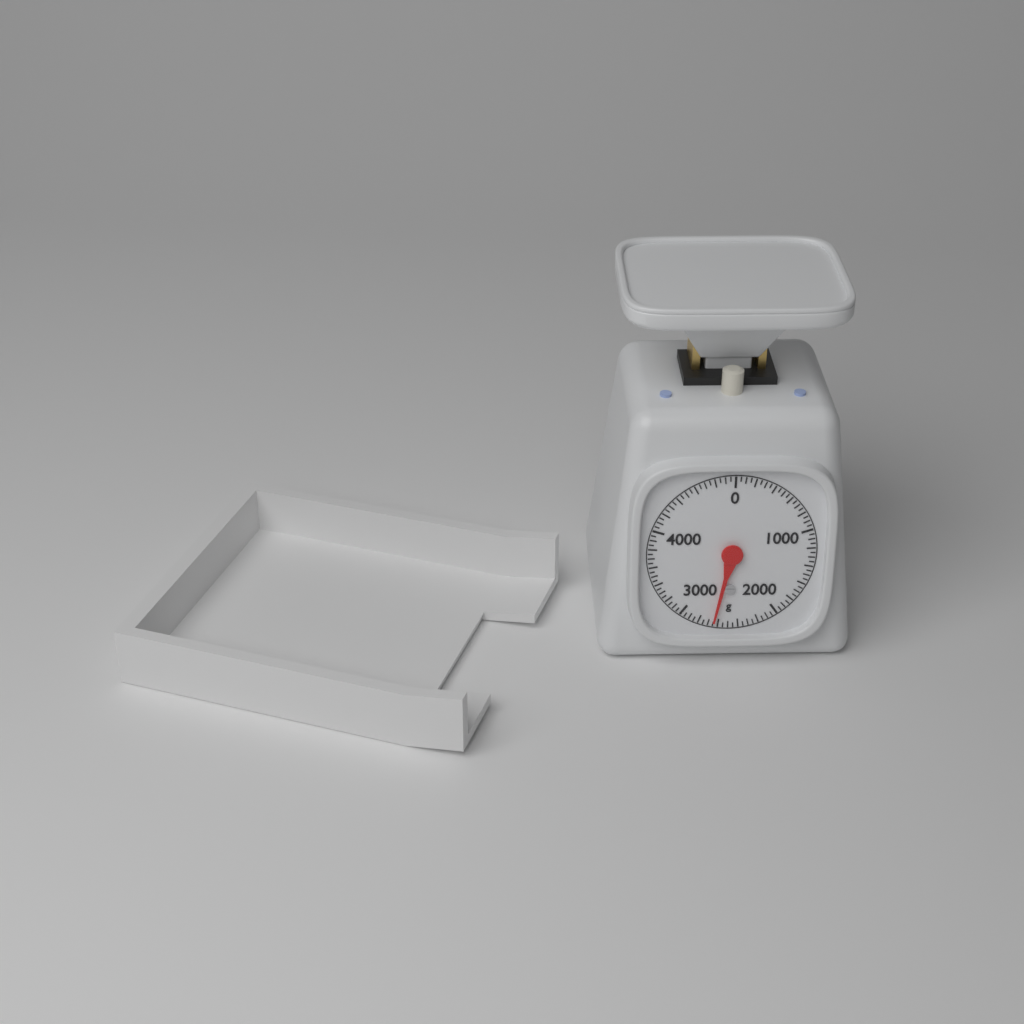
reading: 2650 g
